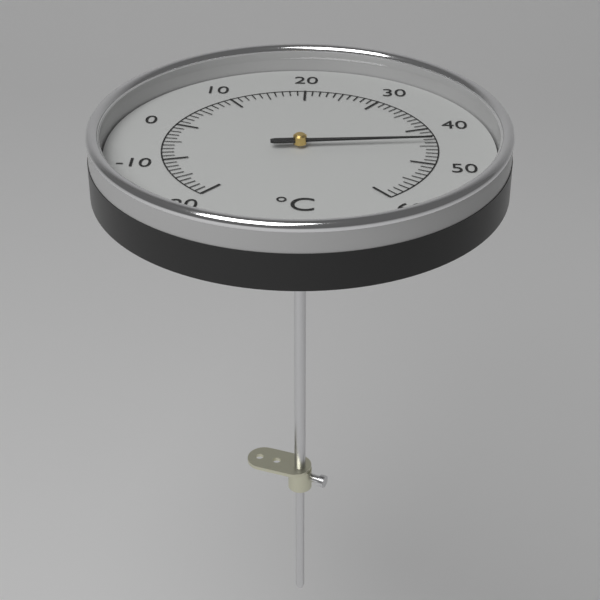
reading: 44 °C
